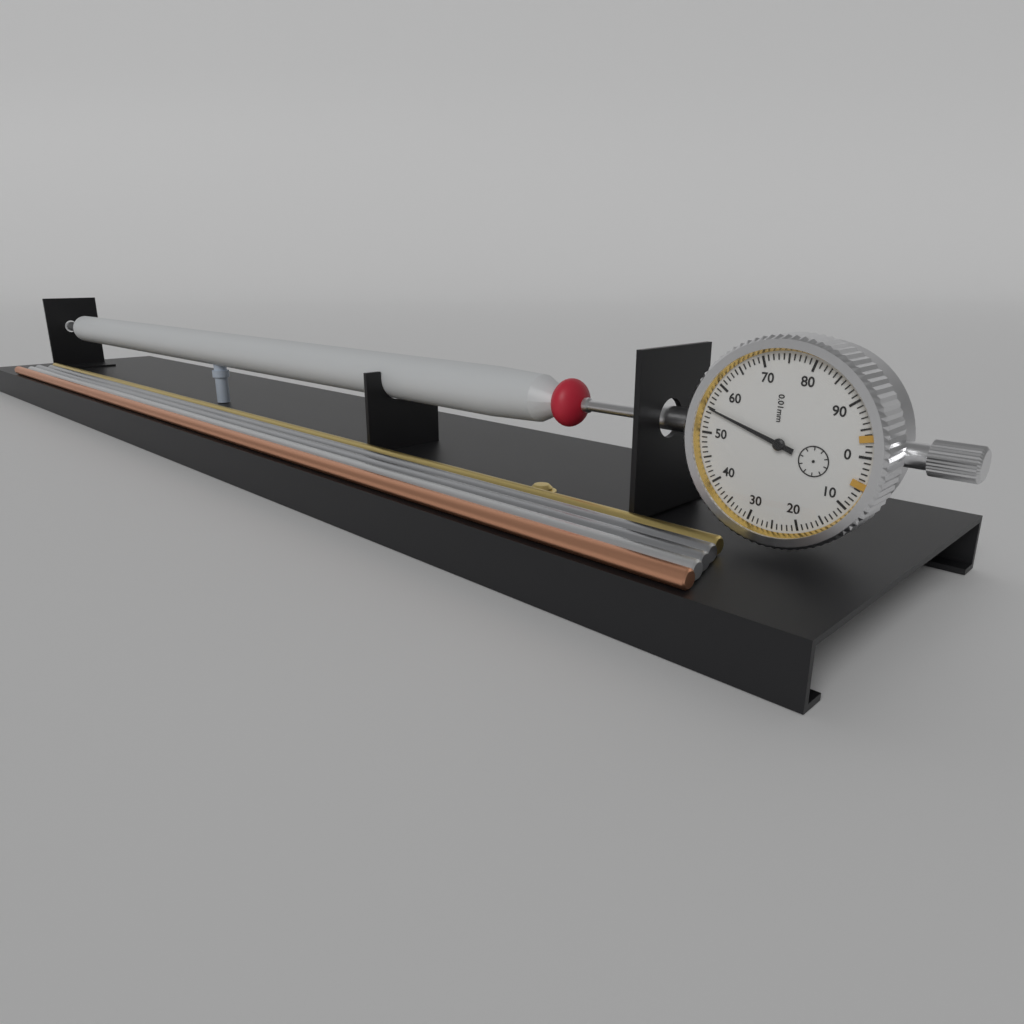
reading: 0.55 mm
